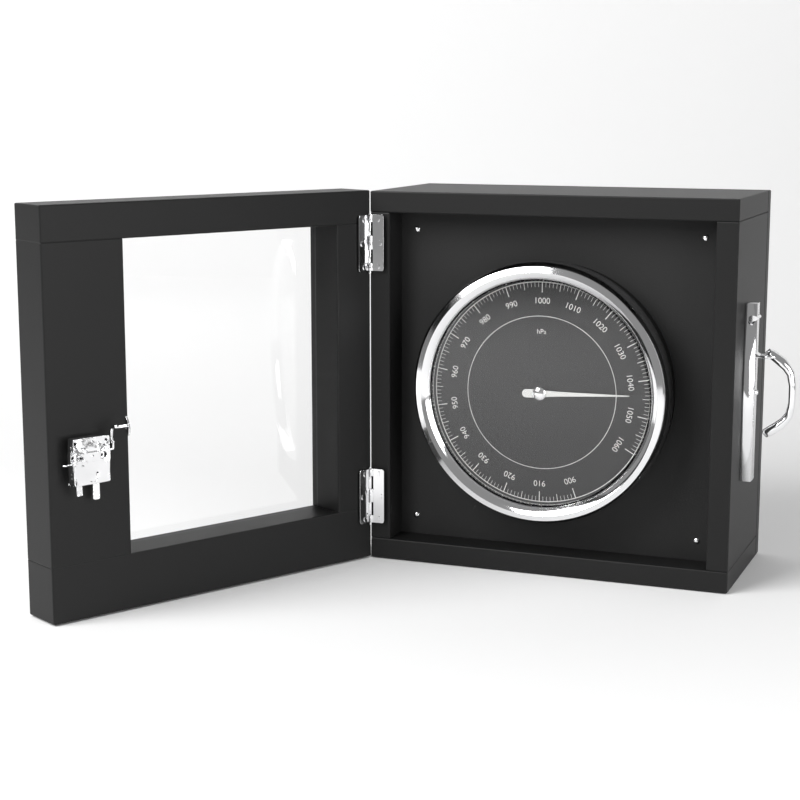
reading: 1044 hPa
